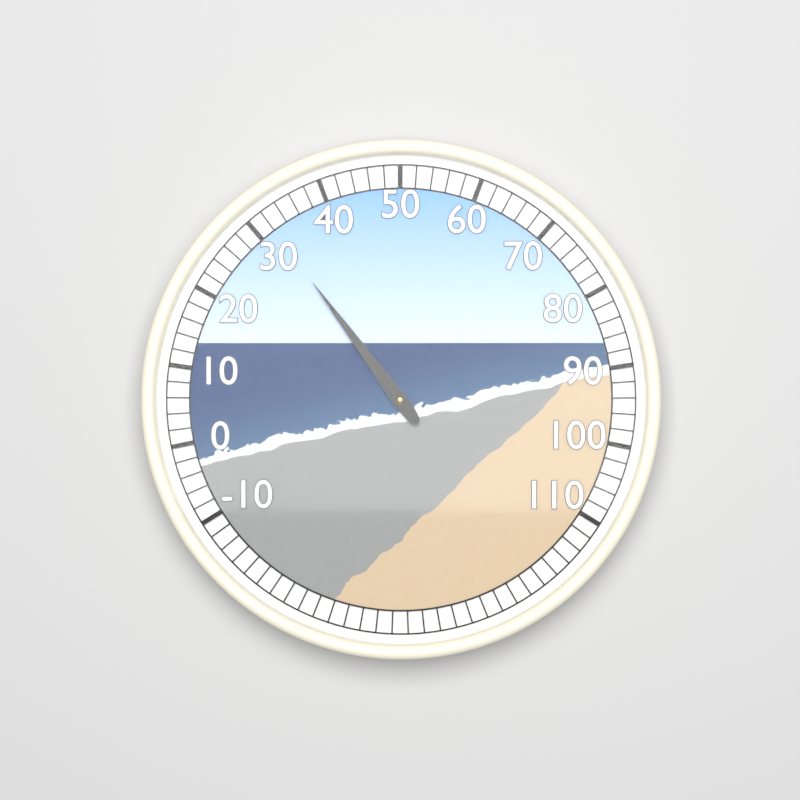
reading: 32 (no unit)
